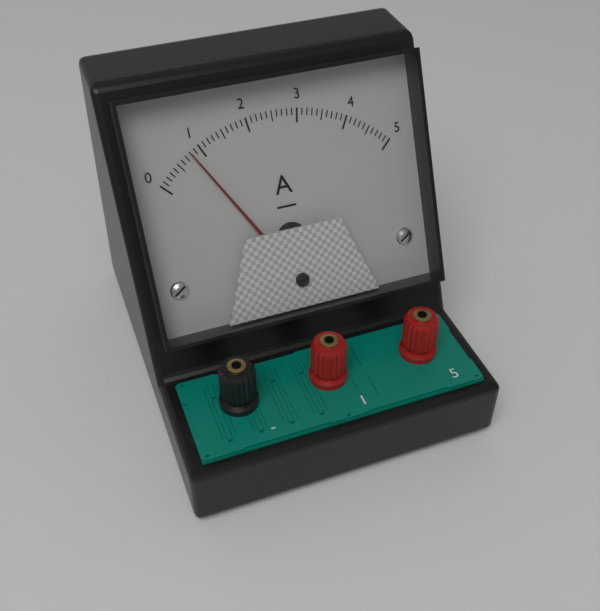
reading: 0.8 A
